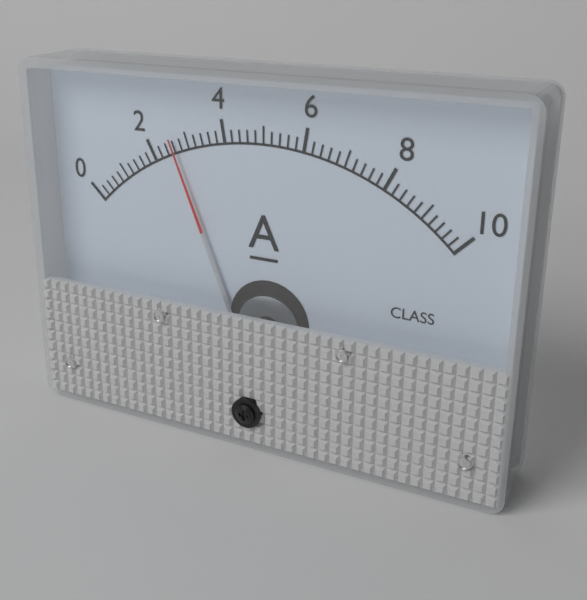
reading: 2.6 A
